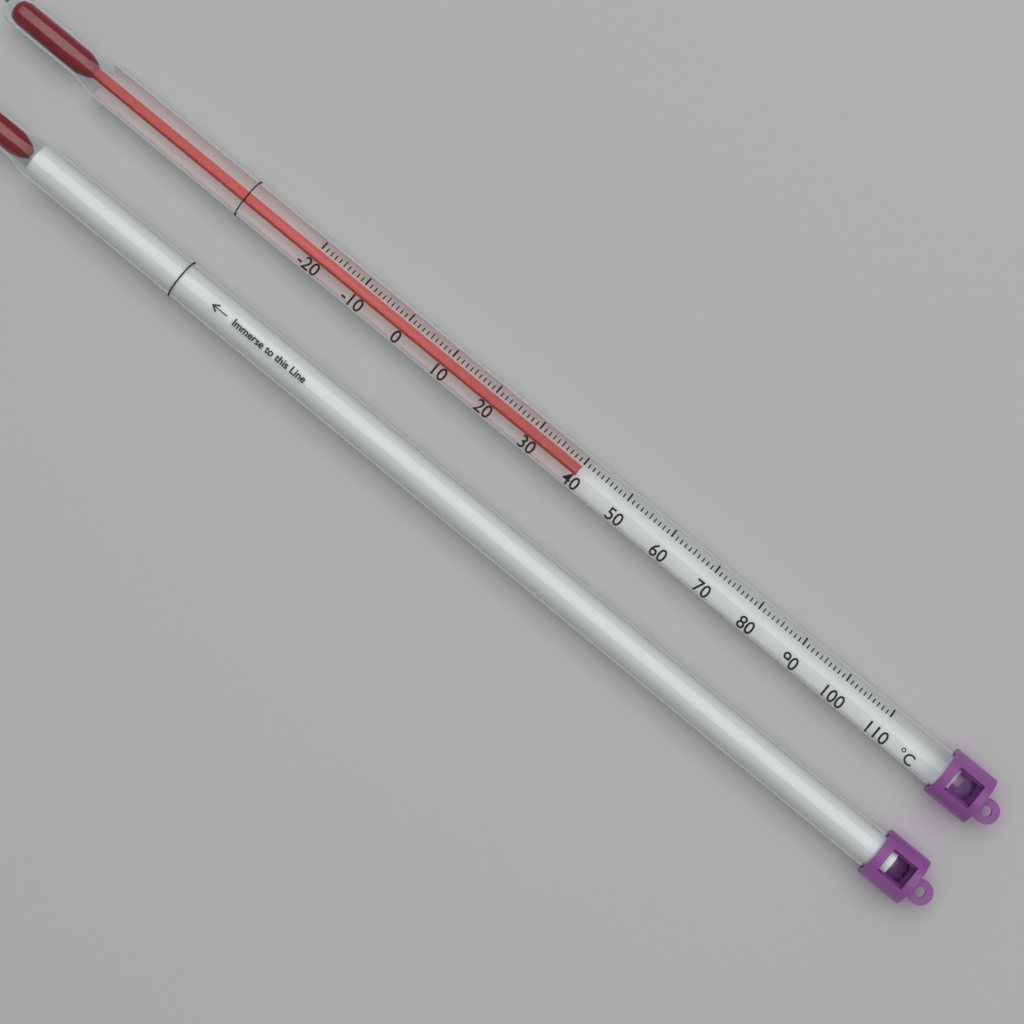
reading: 40 °C
